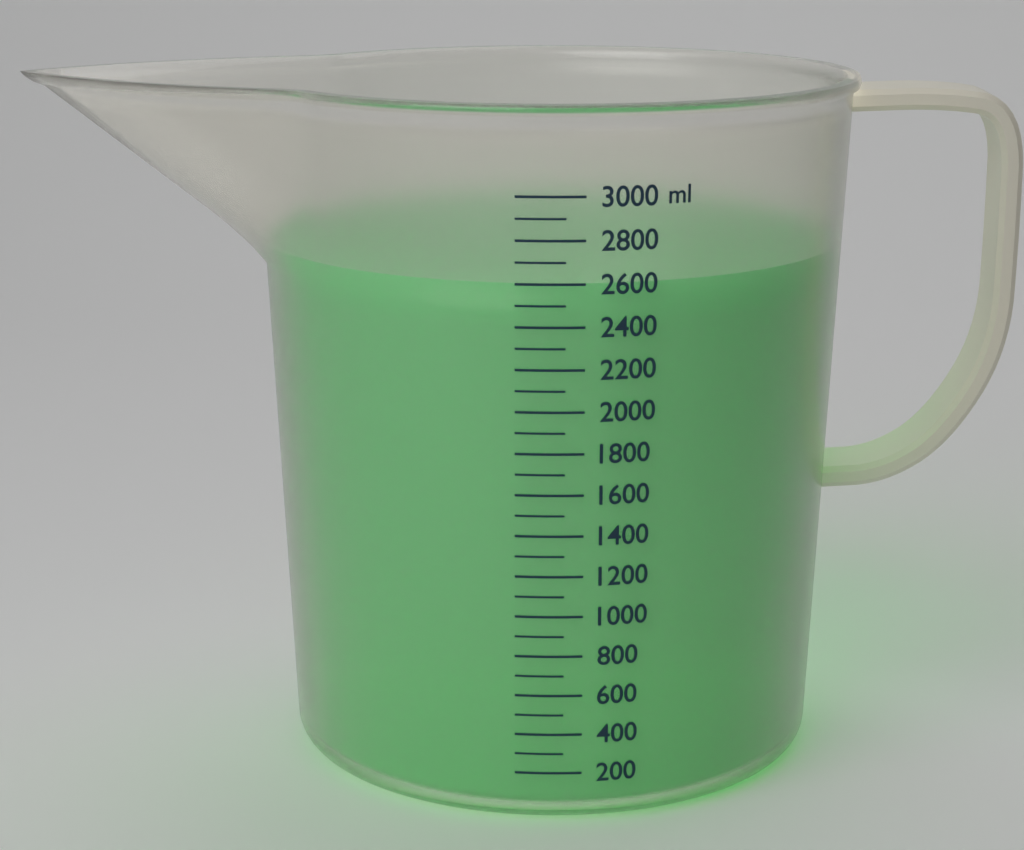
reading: 2600 ml
